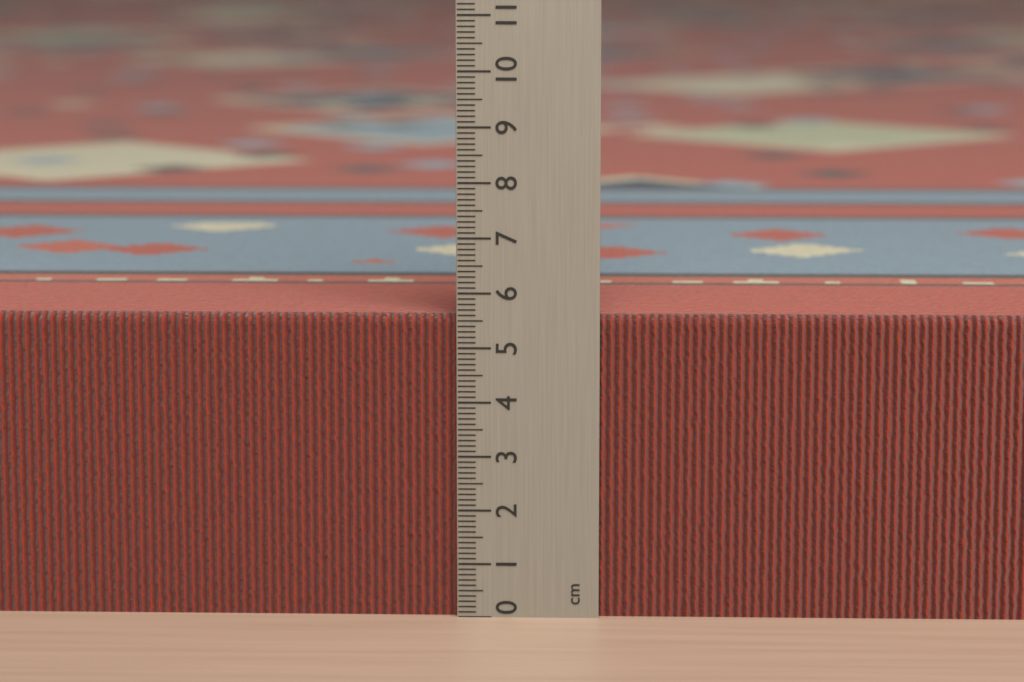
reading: 5.6 cm
